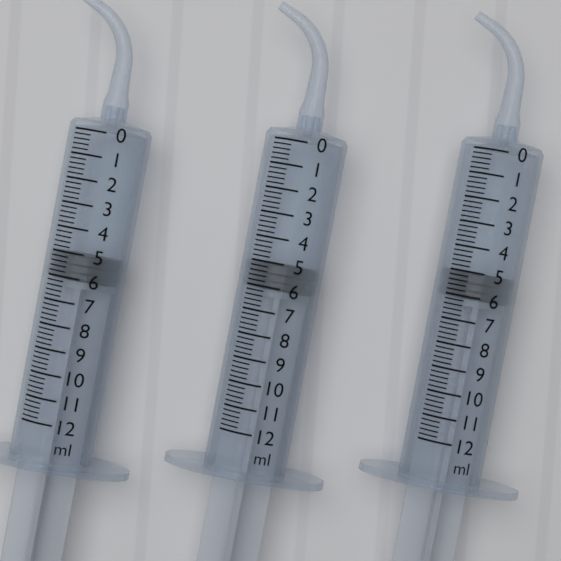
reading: 5.0 ml
